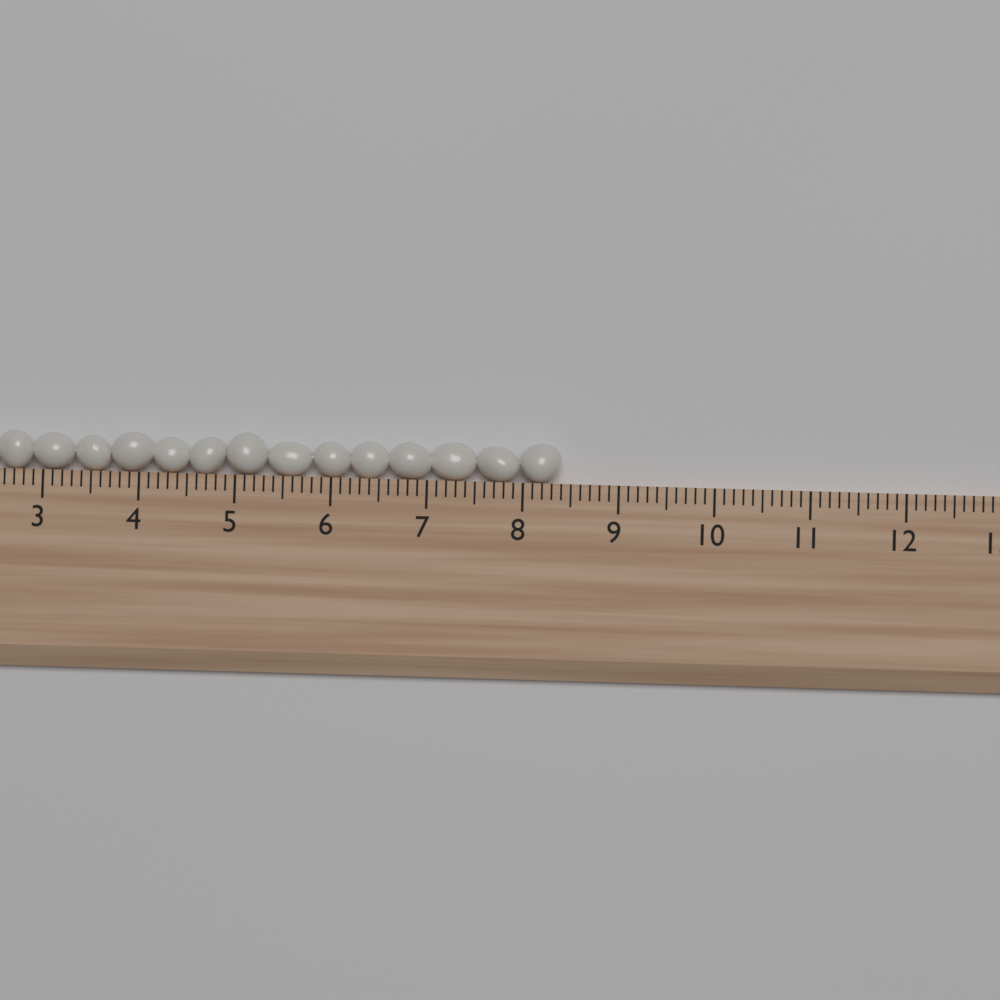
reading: 8.4 (no unit)
